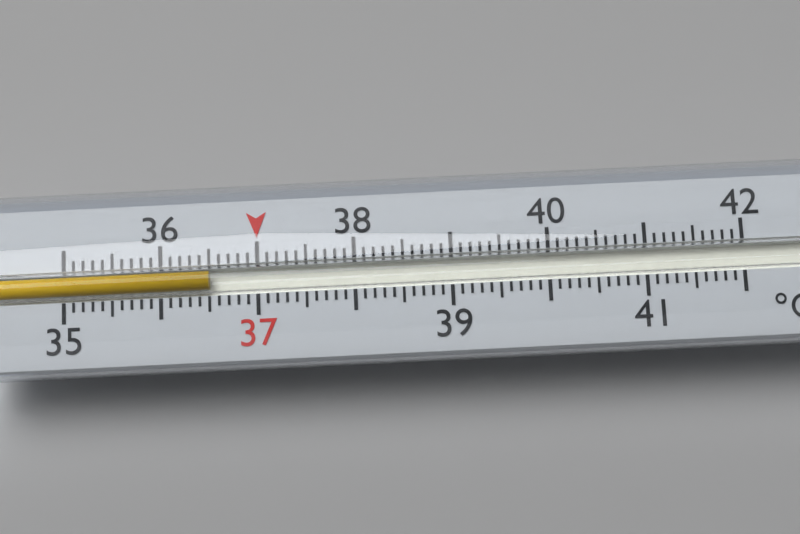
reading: 36.5 °C
